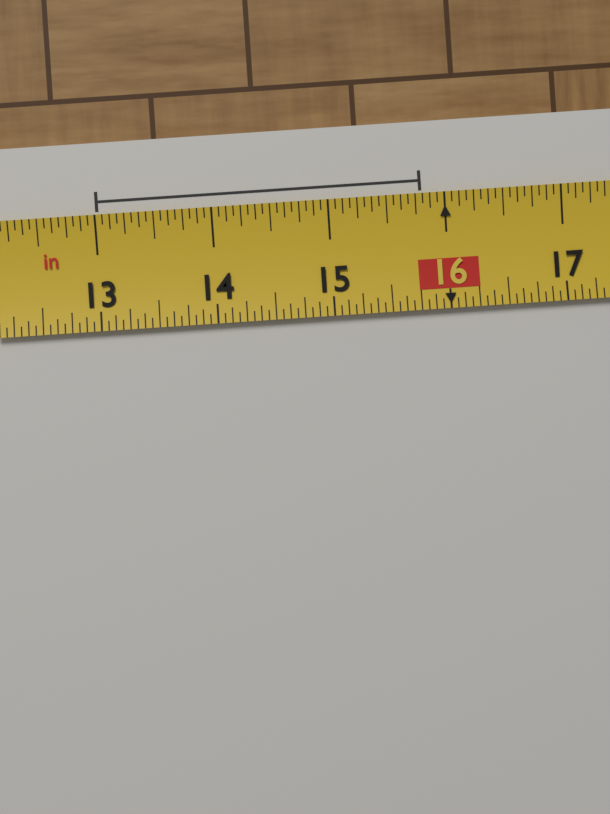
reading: 15.8125 in
